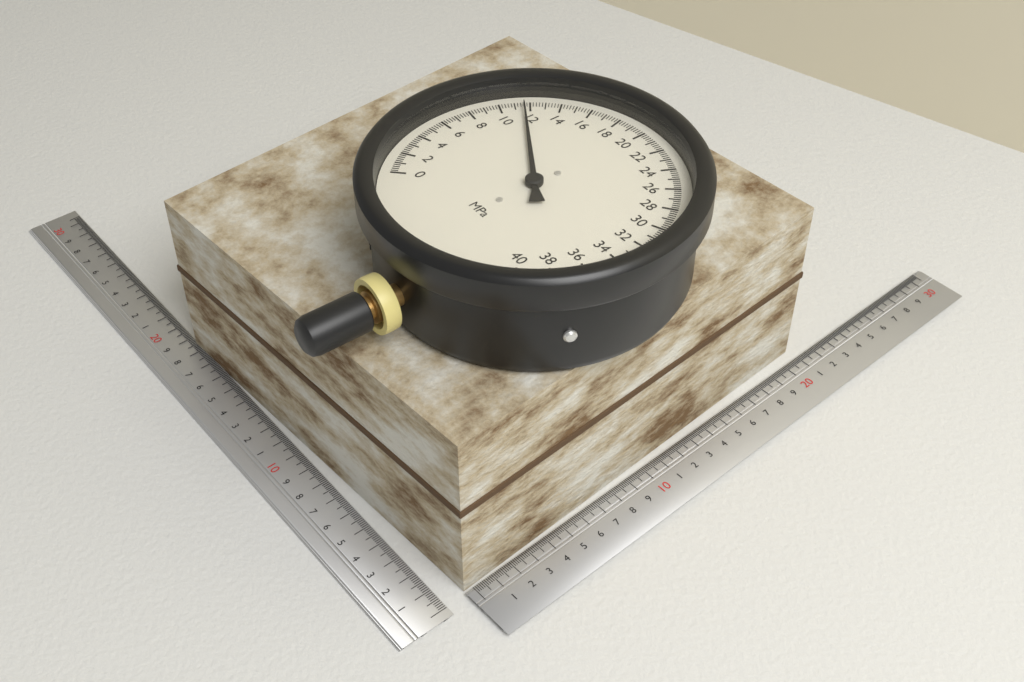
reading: 11.6 MPa
